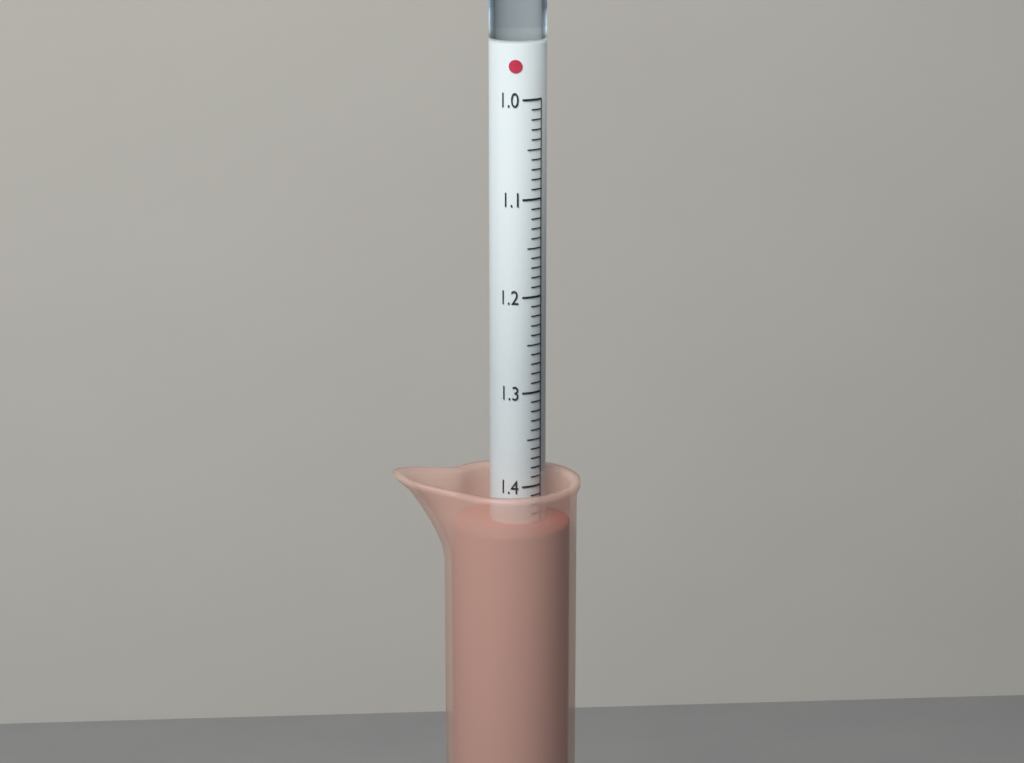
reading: 1.44 (no unit)
